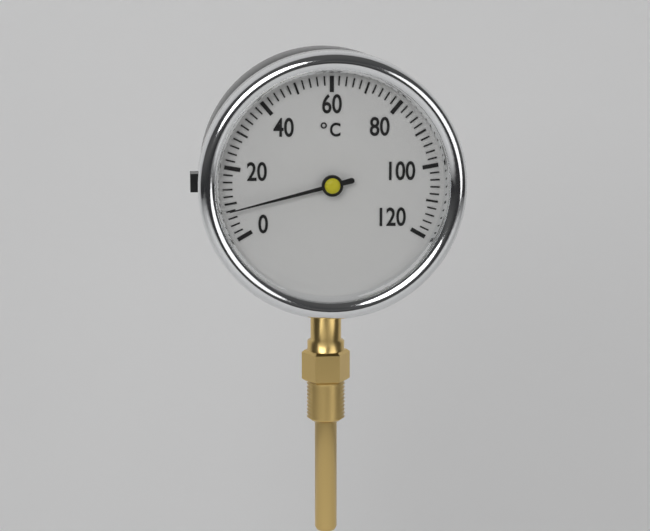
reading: 8 °C
